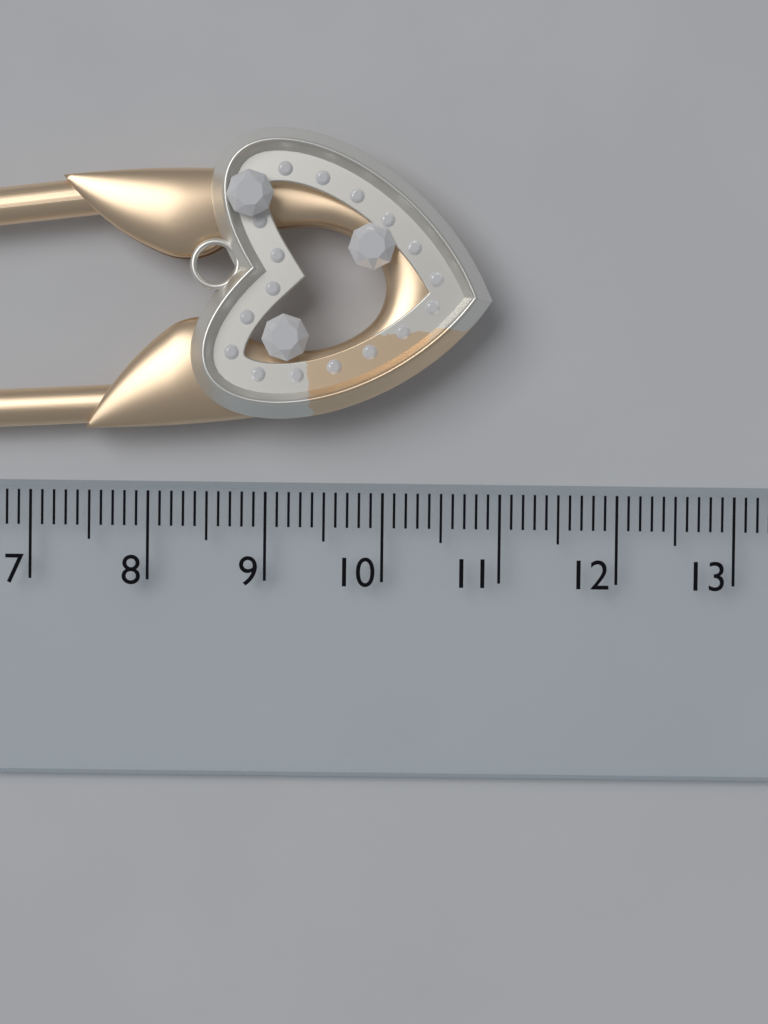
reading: 10.9 cm
